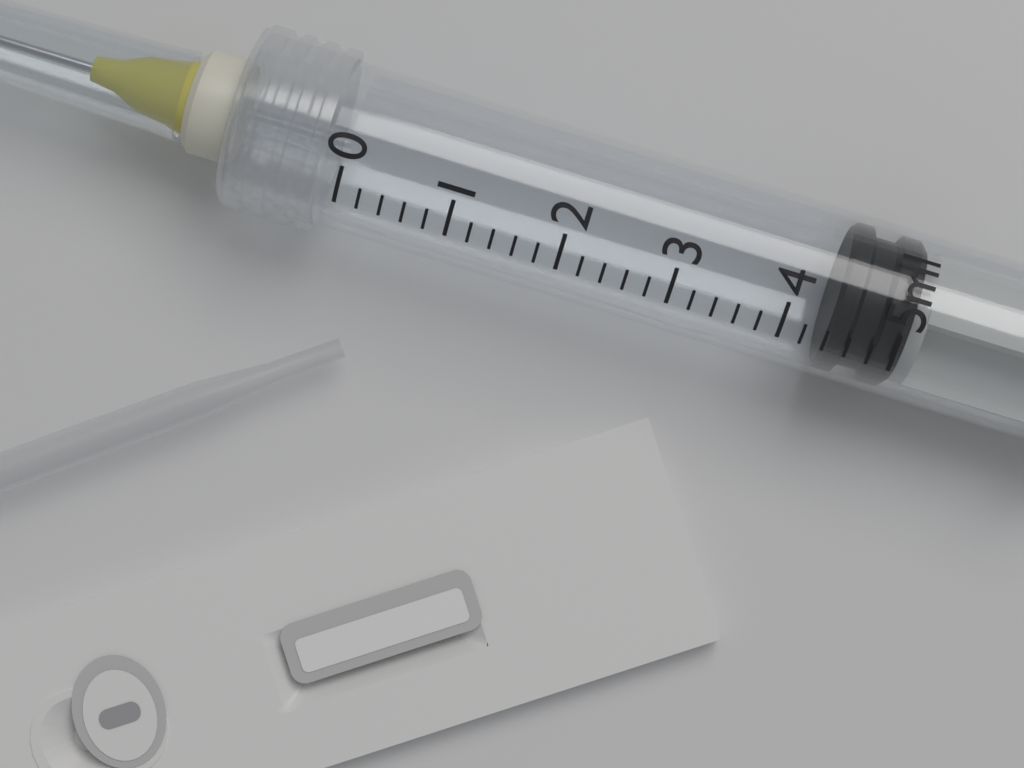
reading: 4.4 ml
